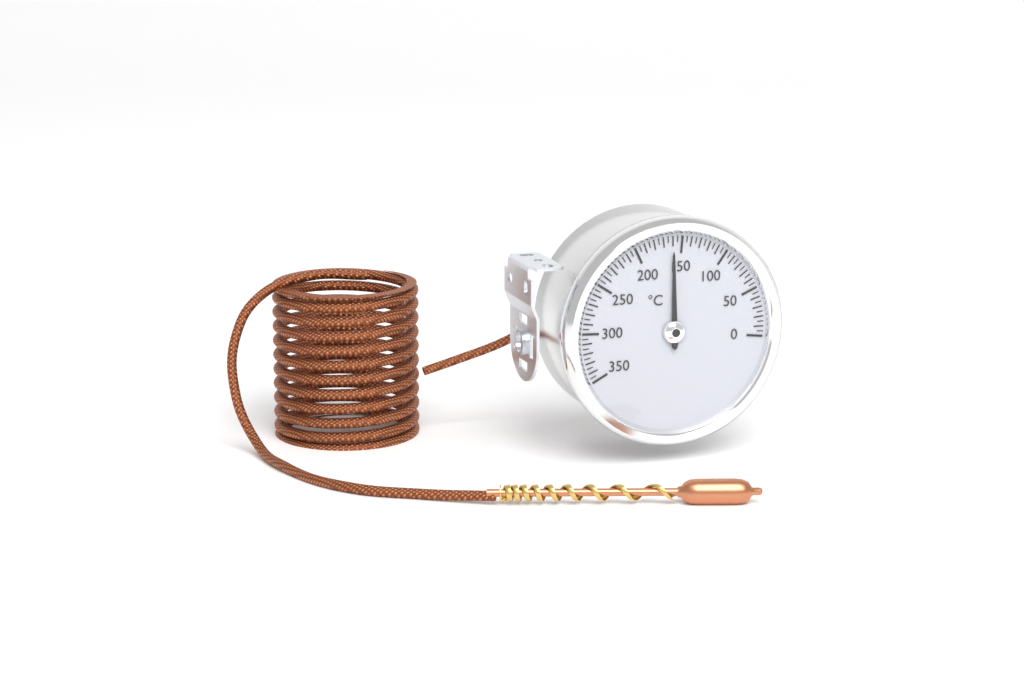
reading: 160 °C
